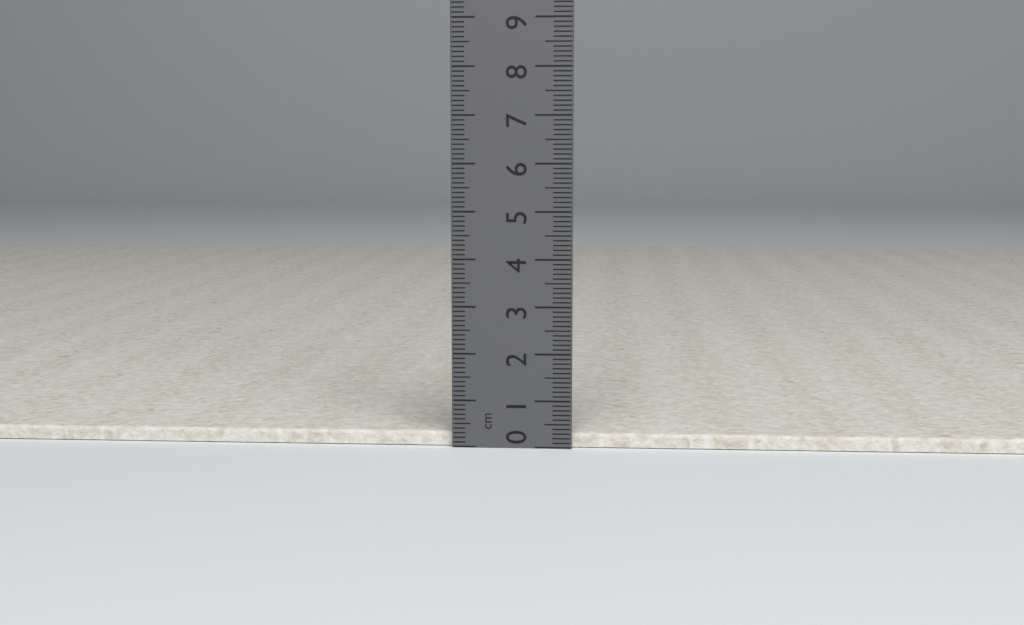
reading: 0.3 cm
